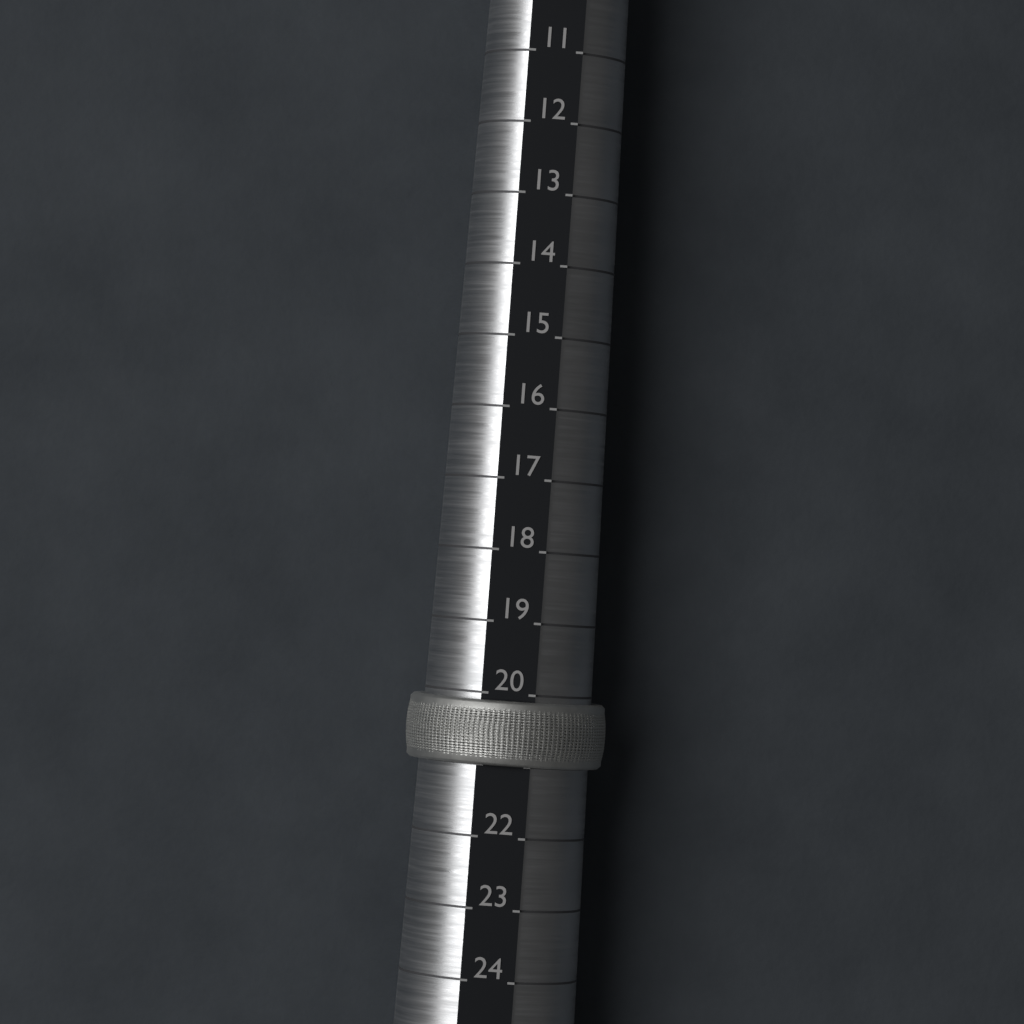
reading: 21 (no unit)
